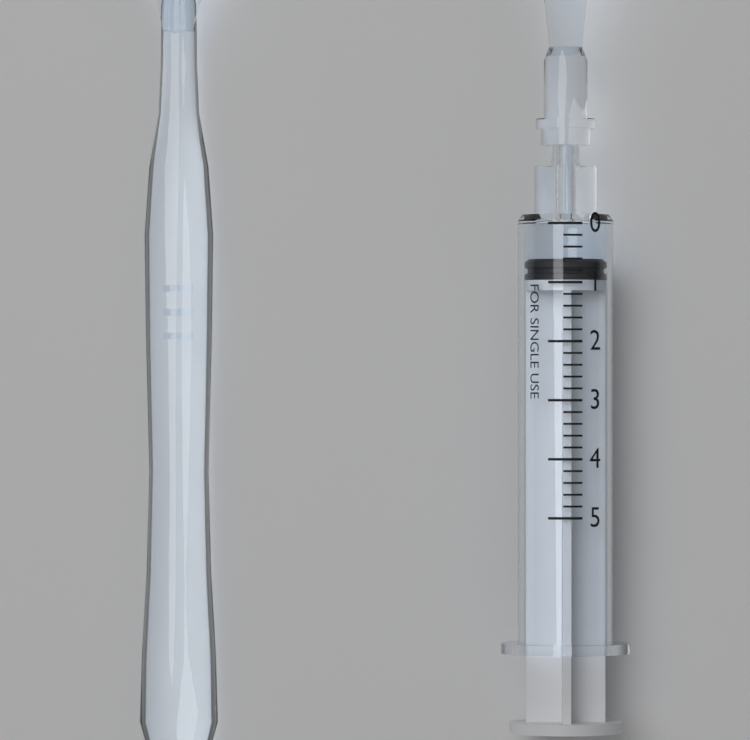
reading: 0.6 (no unit)
